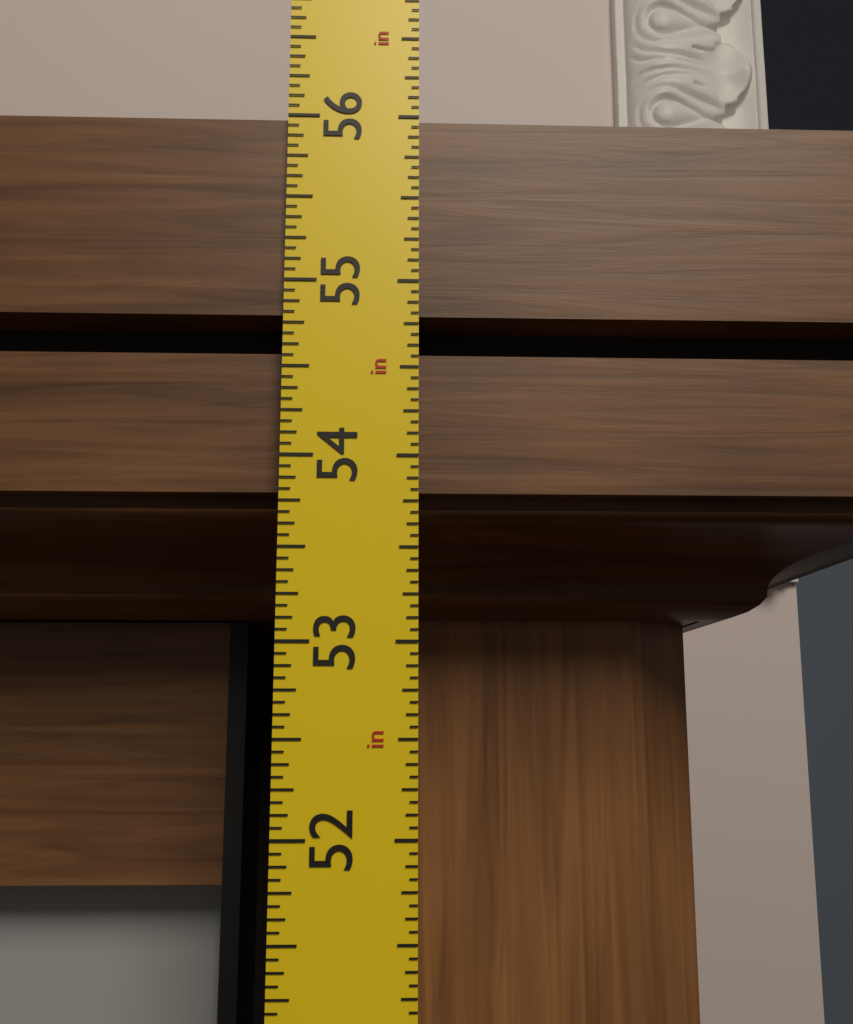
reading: 56.0000 in
